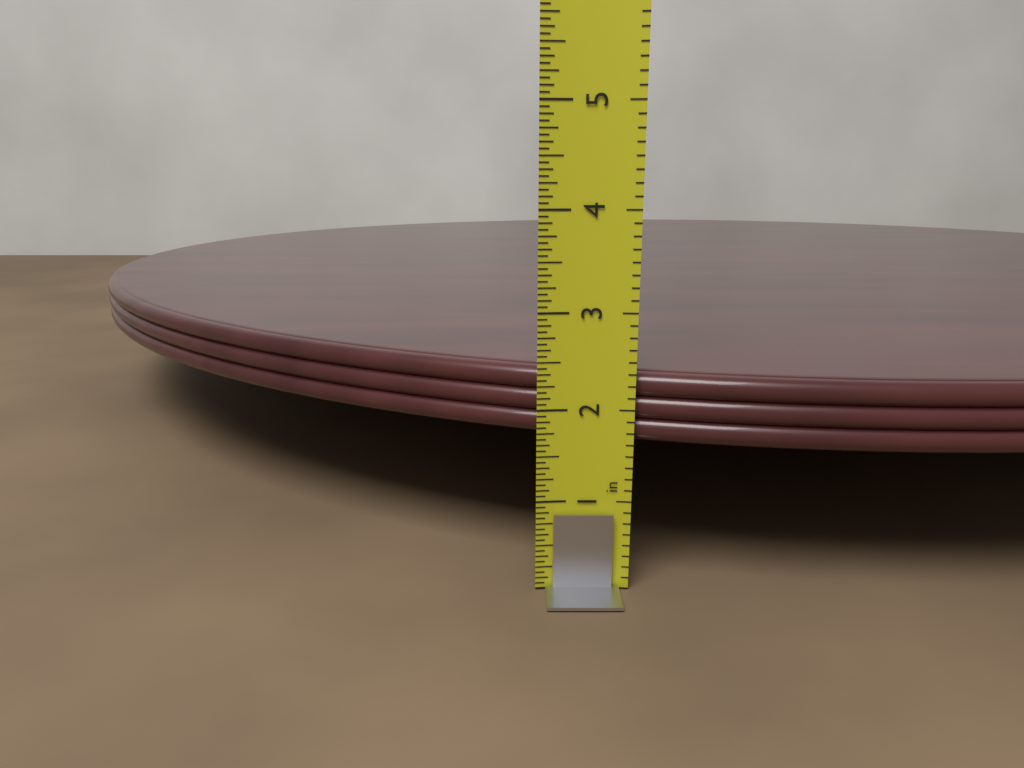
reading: 2.3750 in
